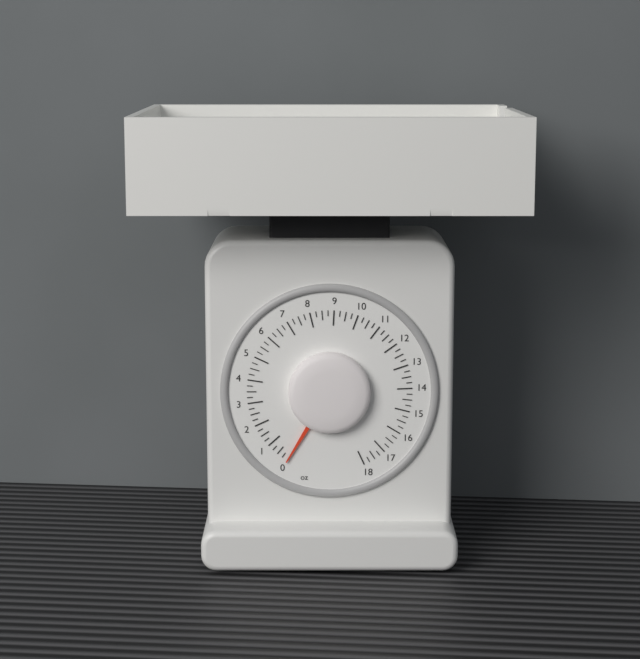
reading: 0.00 oz
